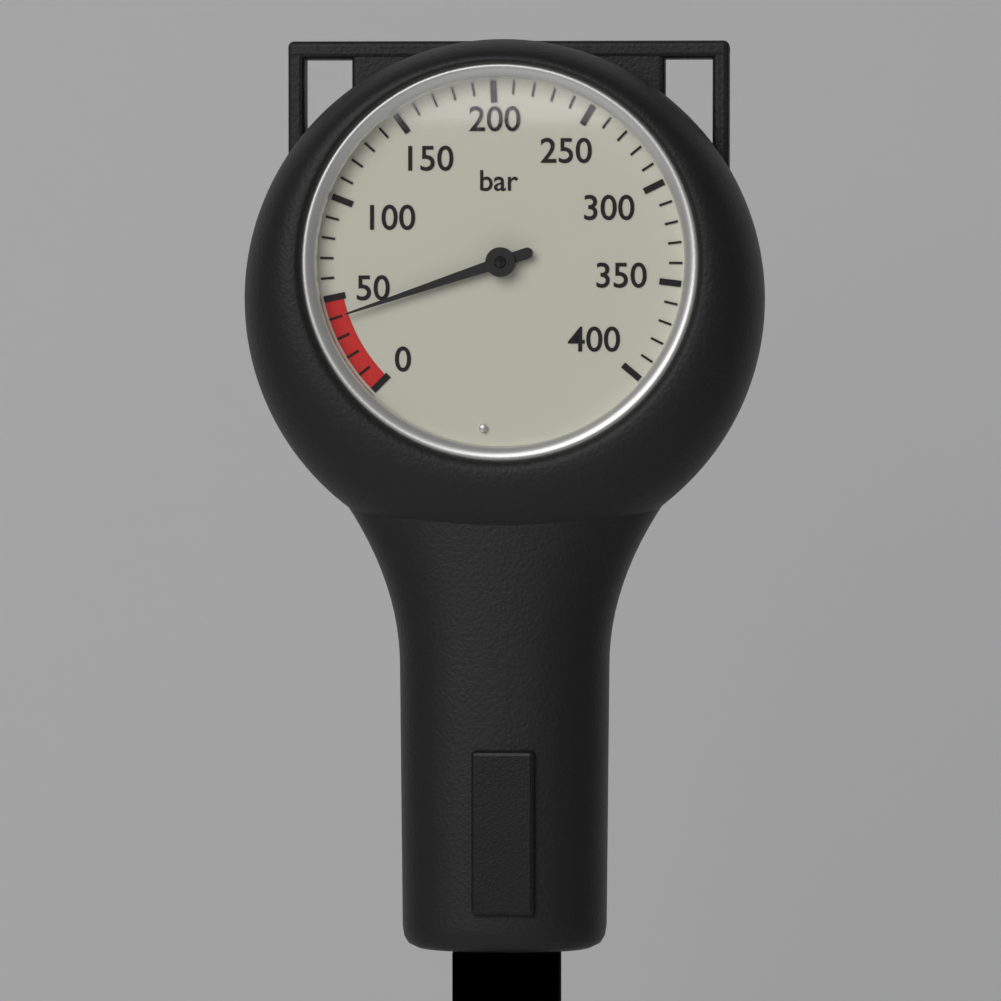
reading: 40 bar
